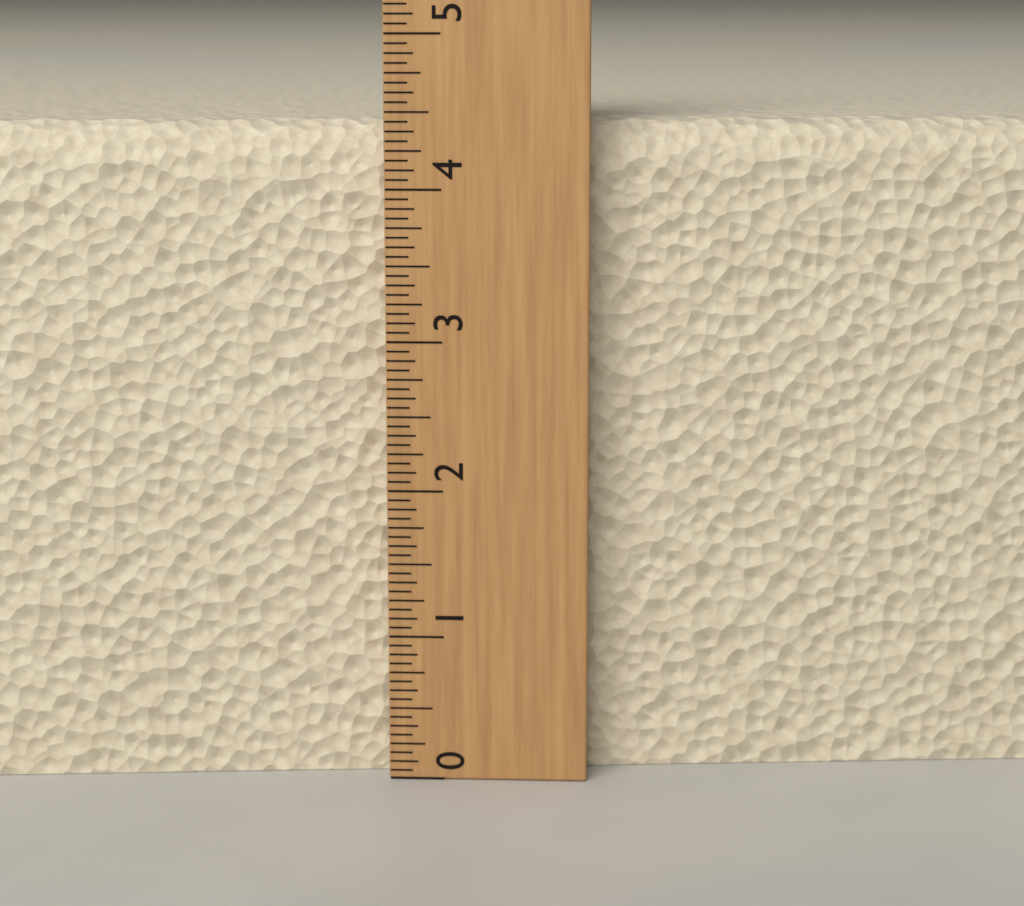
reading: 4.4375 (no unit)
